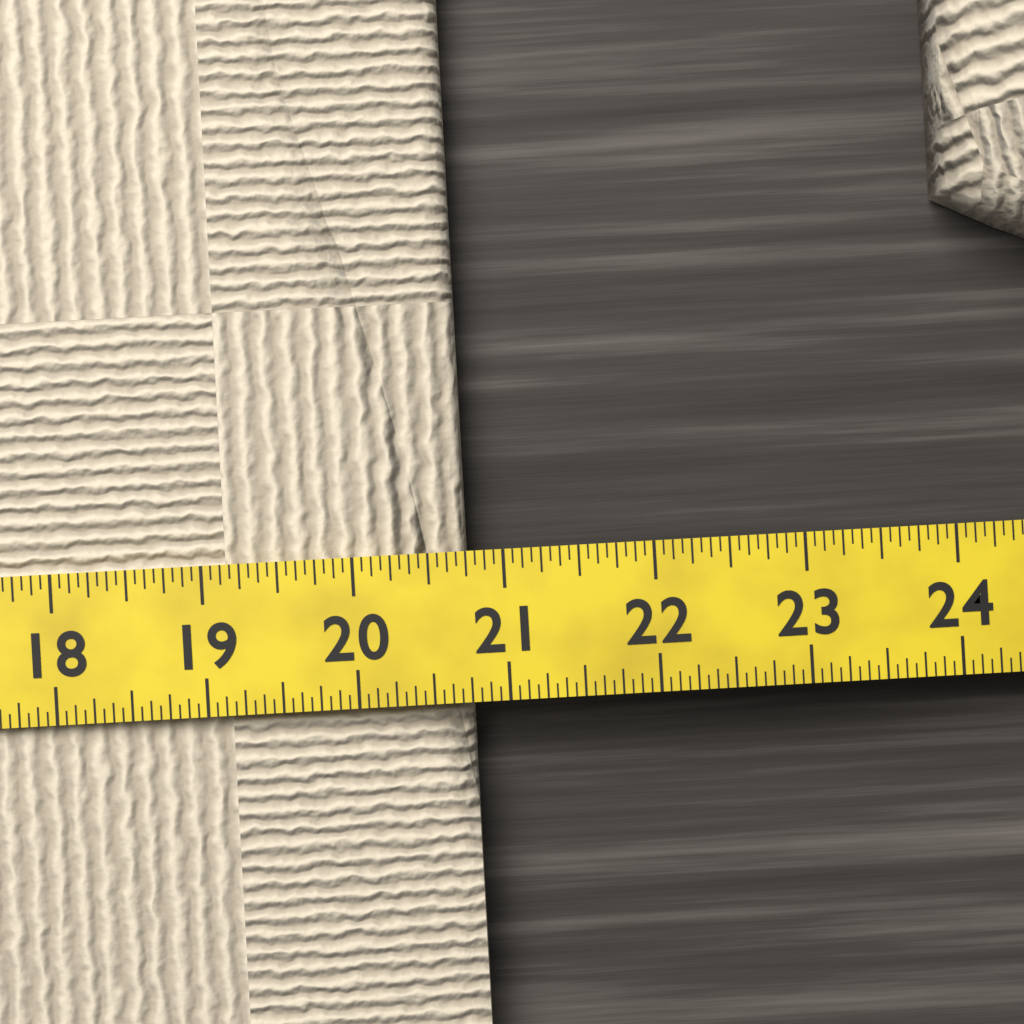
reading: 20.7500 (no unit)
